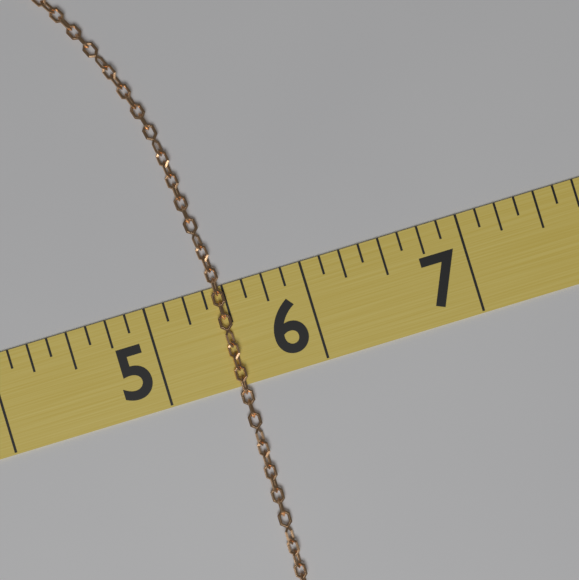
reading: 5.500 (no unit)
